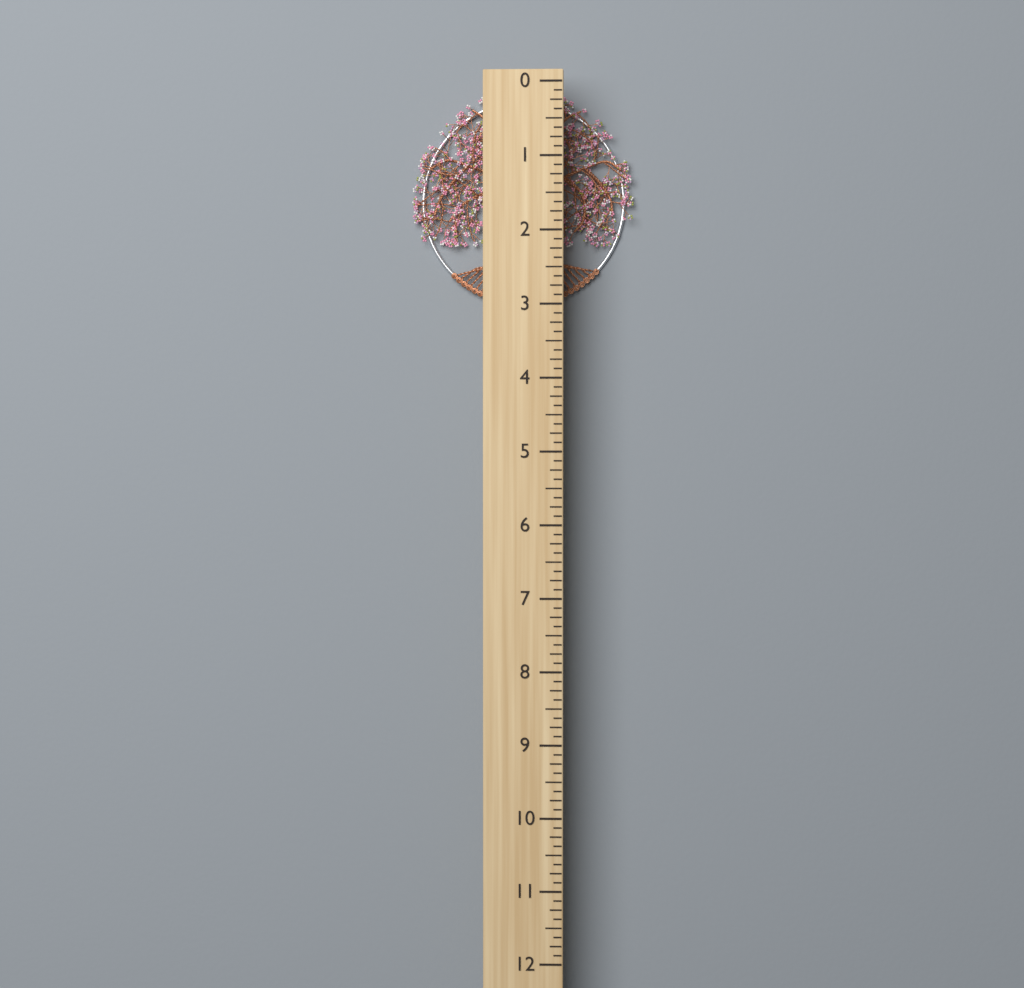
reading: 3.000 (no unit)
